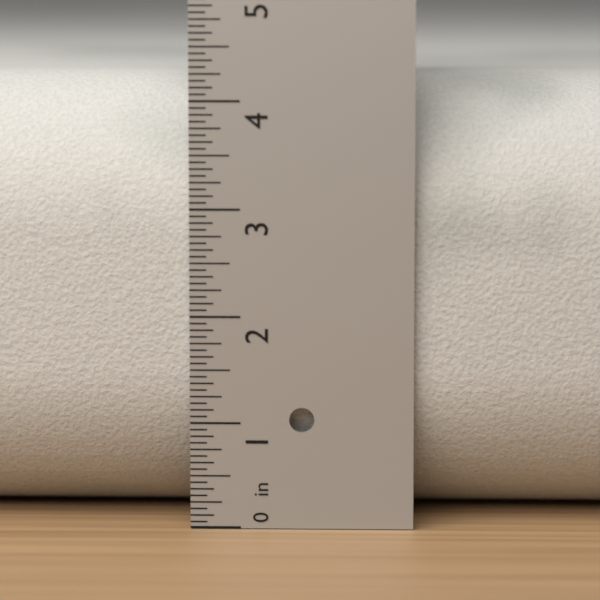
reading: 4.2500 in
